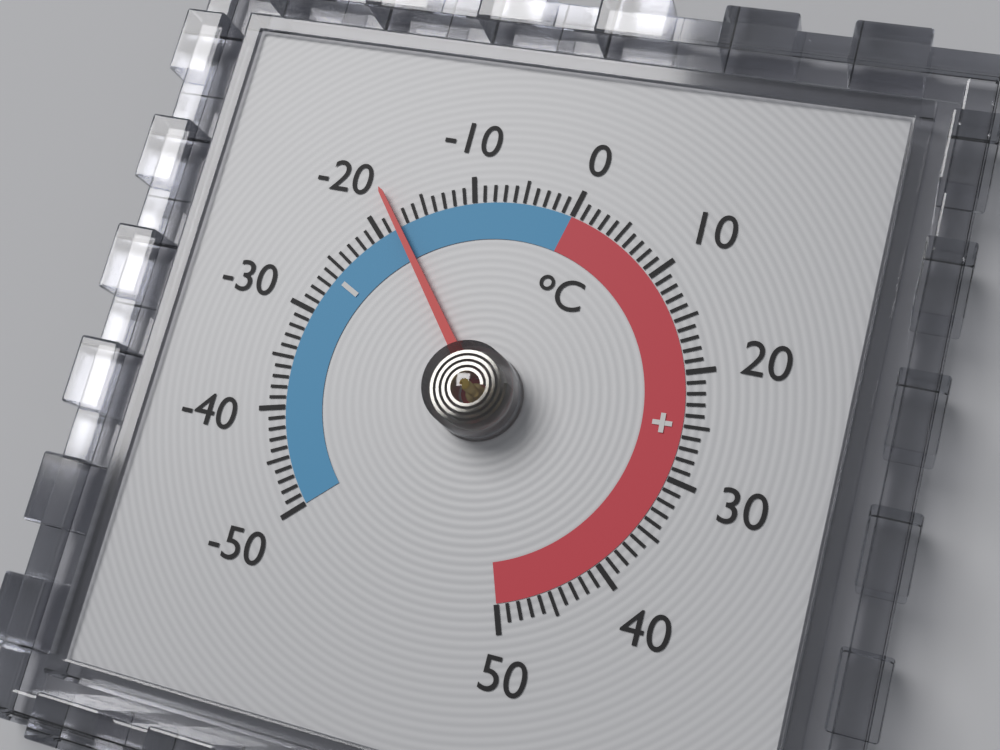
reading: -18 °C
